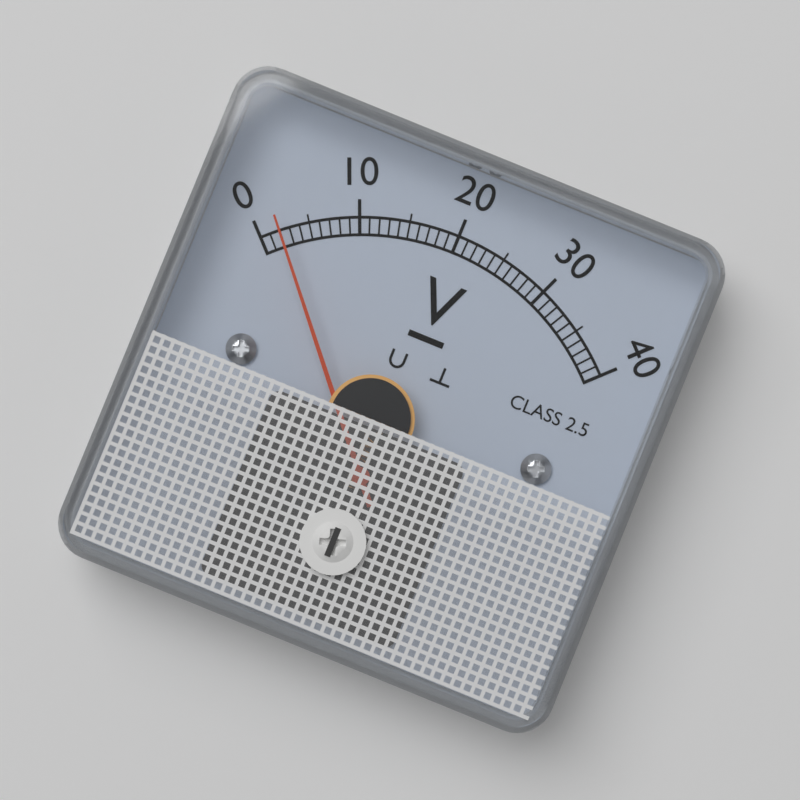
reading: 2 V
